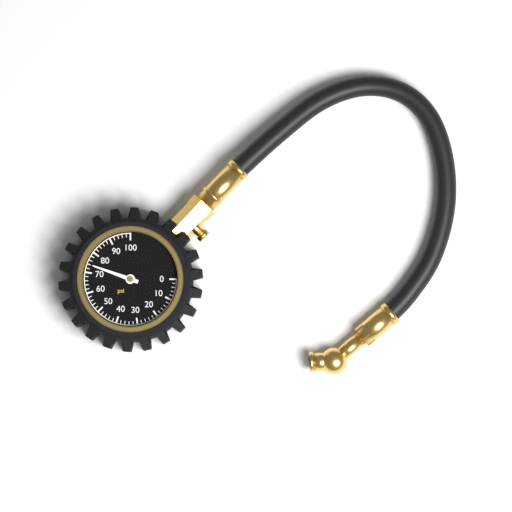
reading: 74 psi
